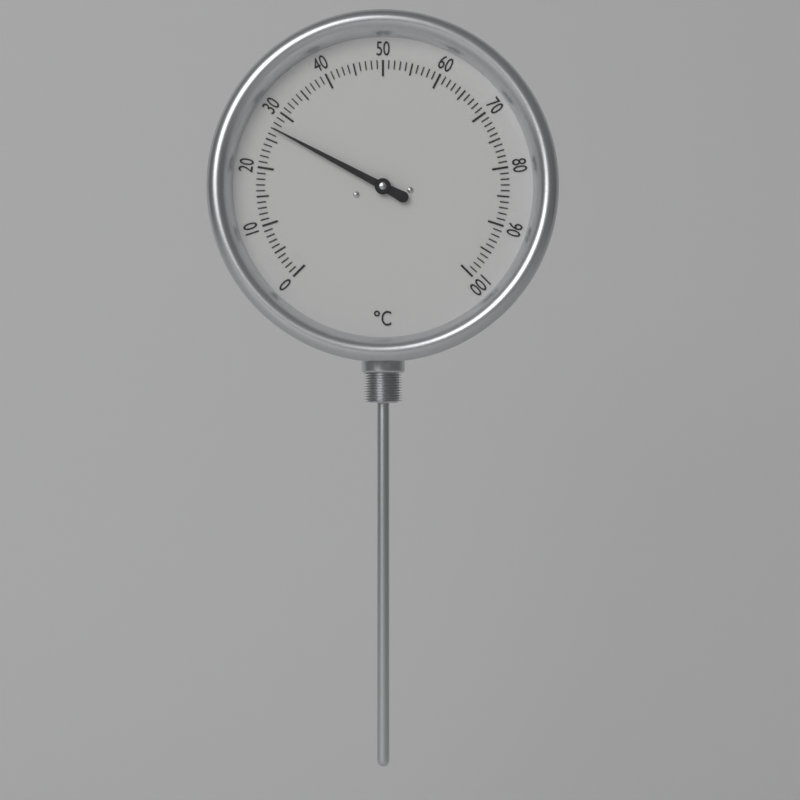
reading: 27 °C
